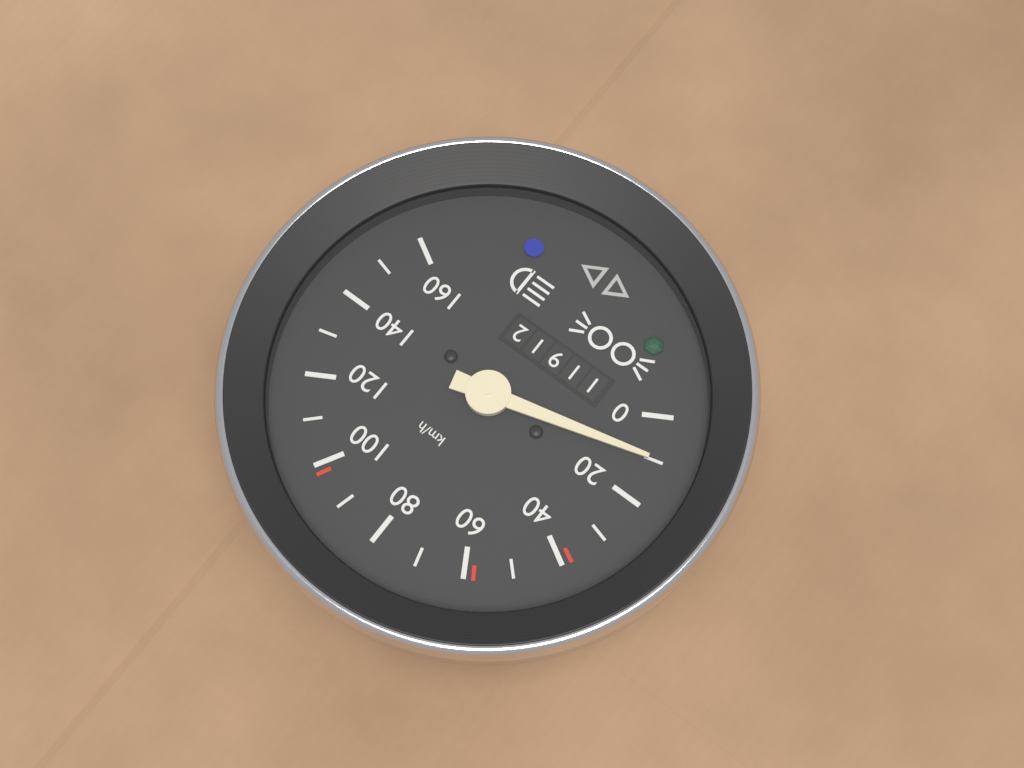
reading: 10 km/h
